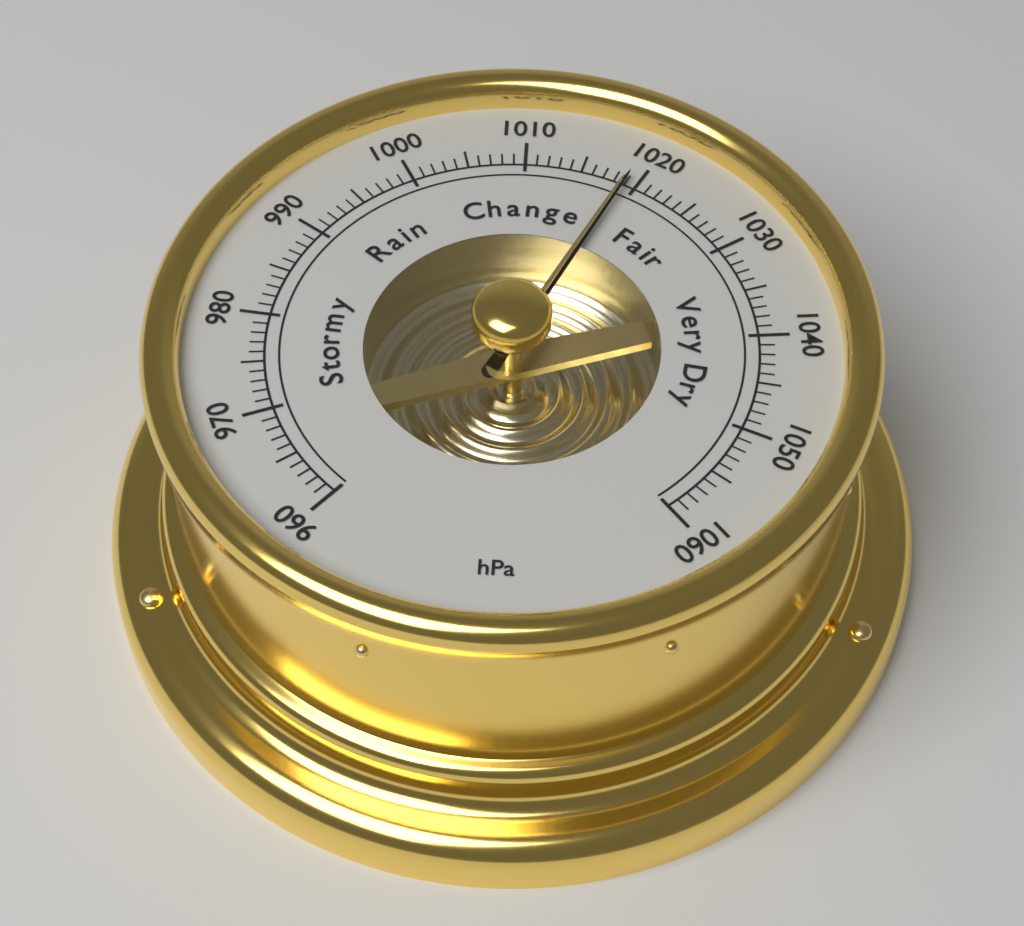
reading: 1019 hPa
